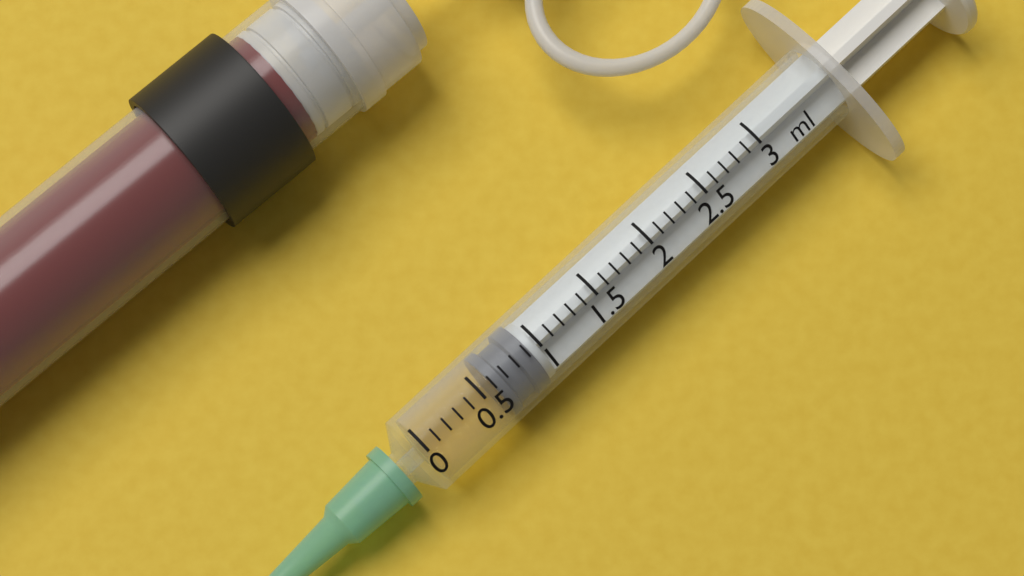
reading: 0.6 ml
